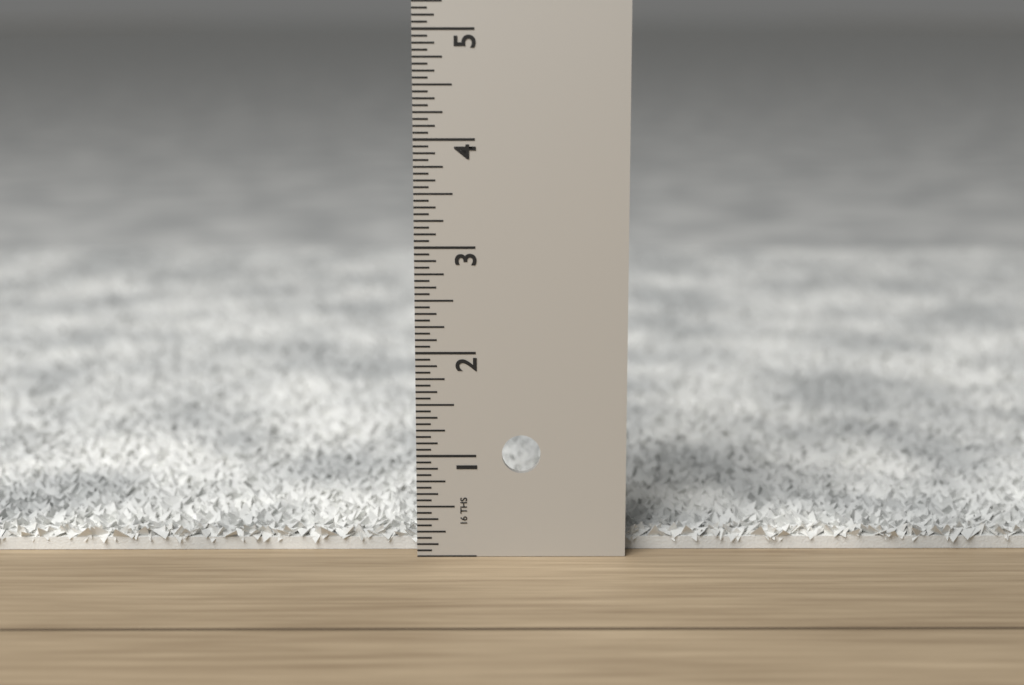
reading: 0.2500 in
